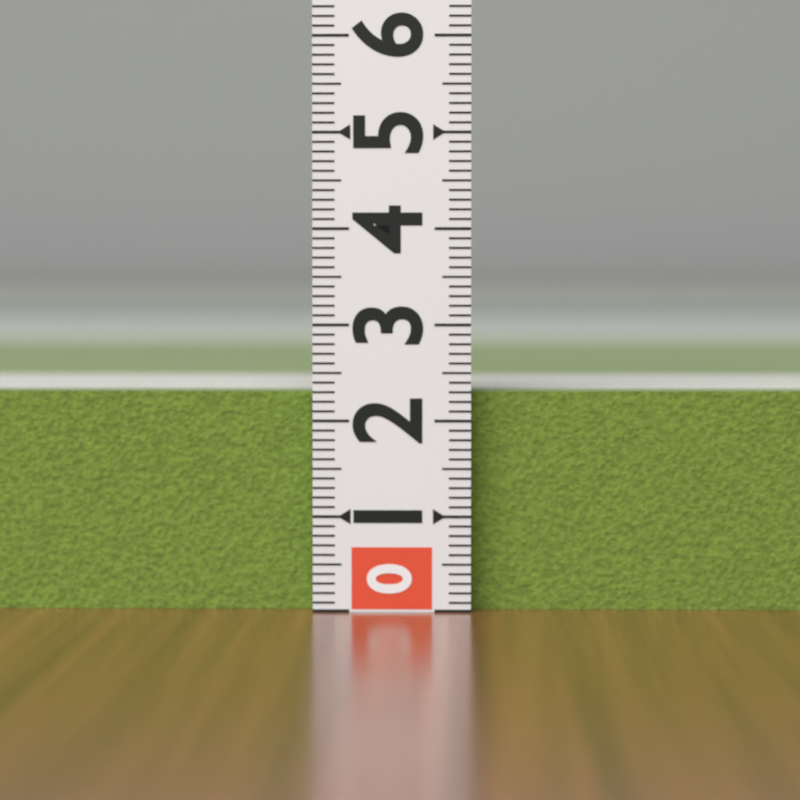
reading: 2.3 (no unit)
